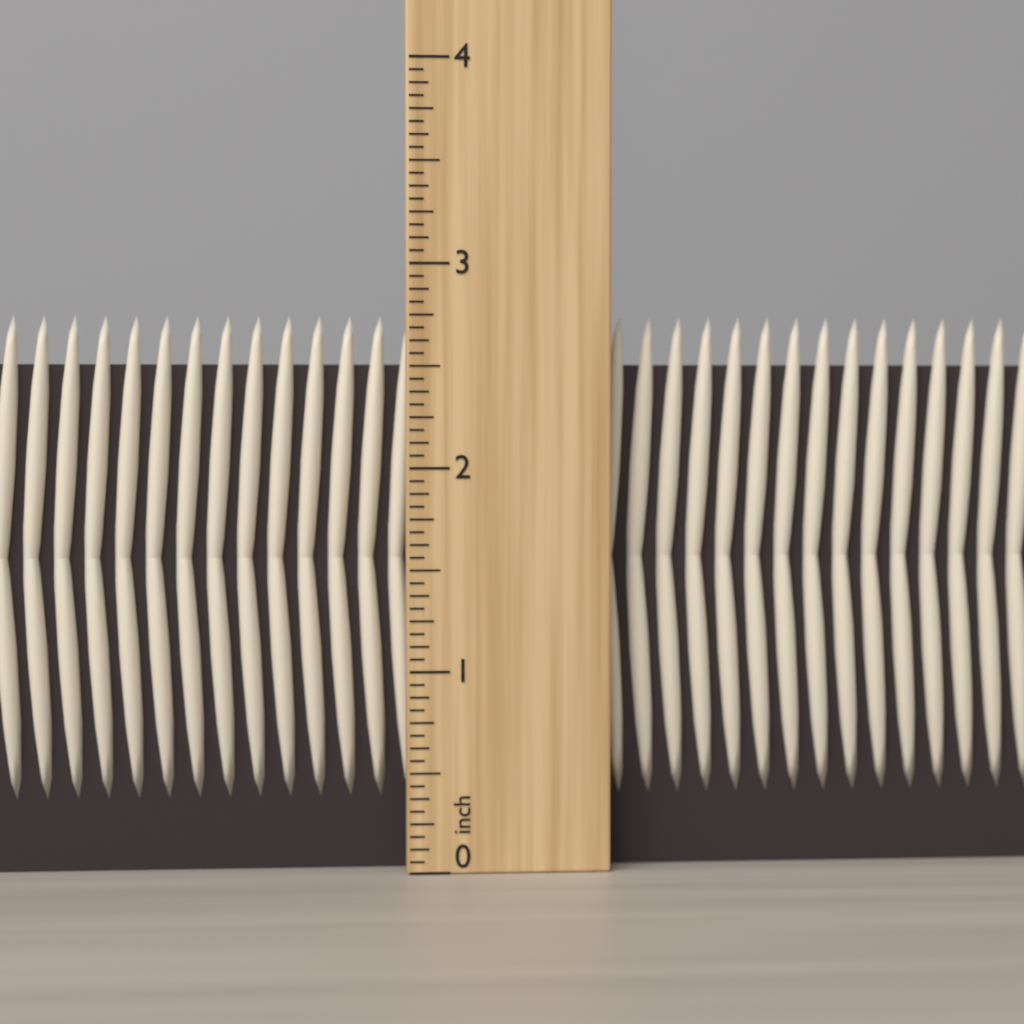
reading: 2.7500 inch
